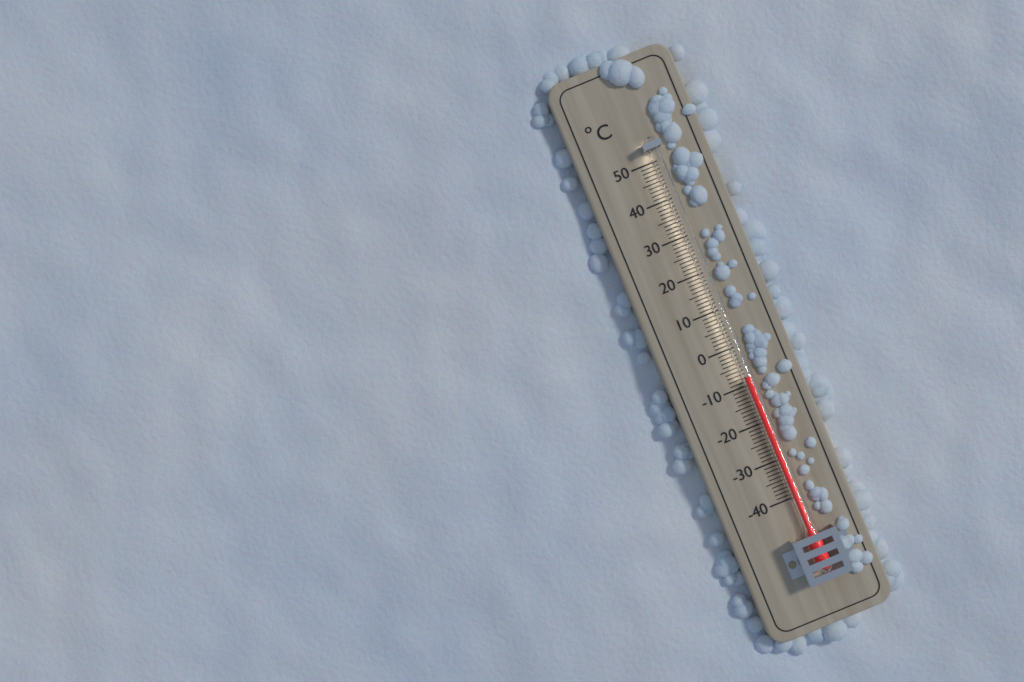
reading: -8 °C
